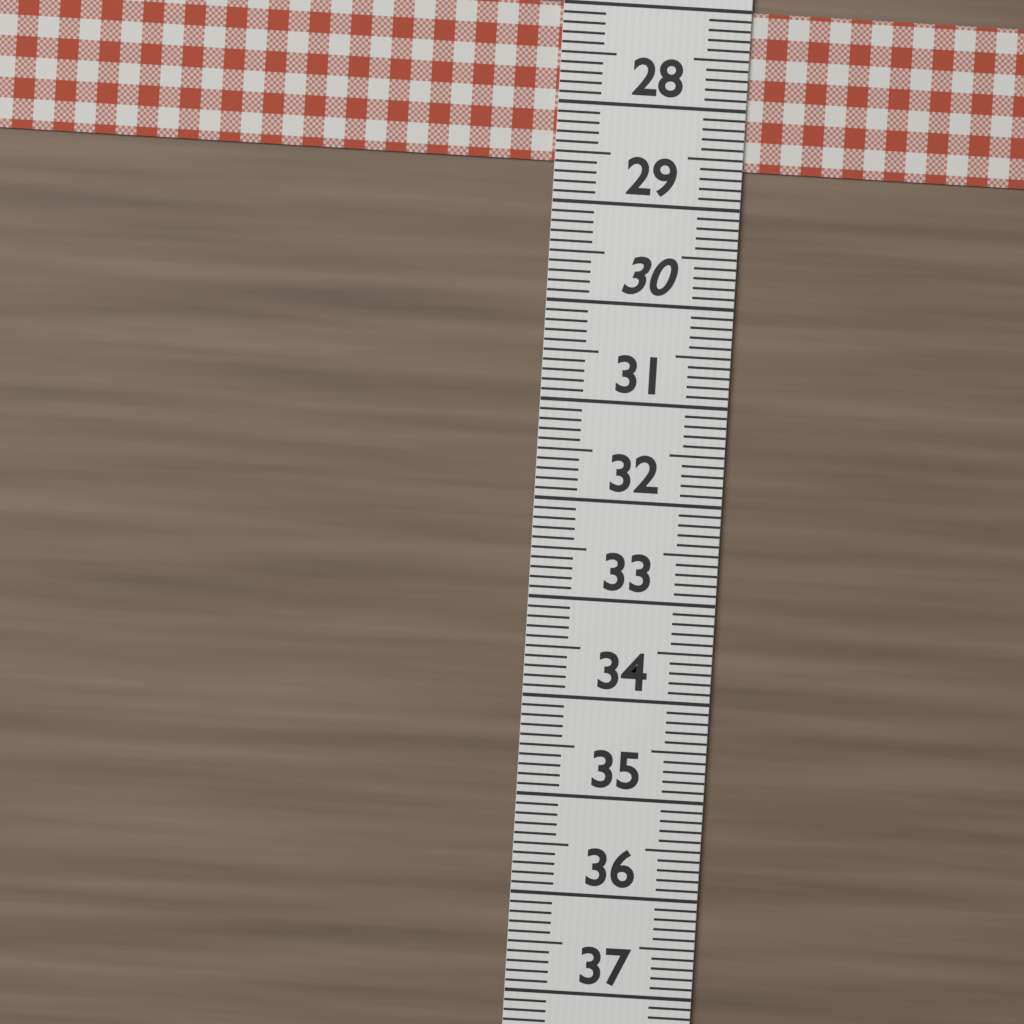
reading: 28.6 (no unit)
